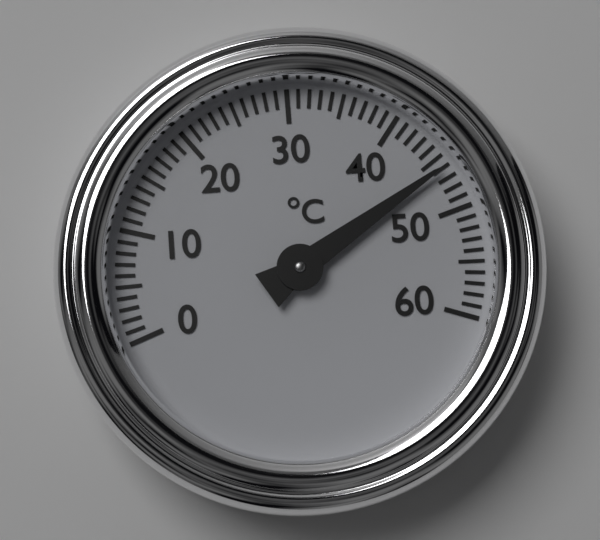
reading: 46 °C
